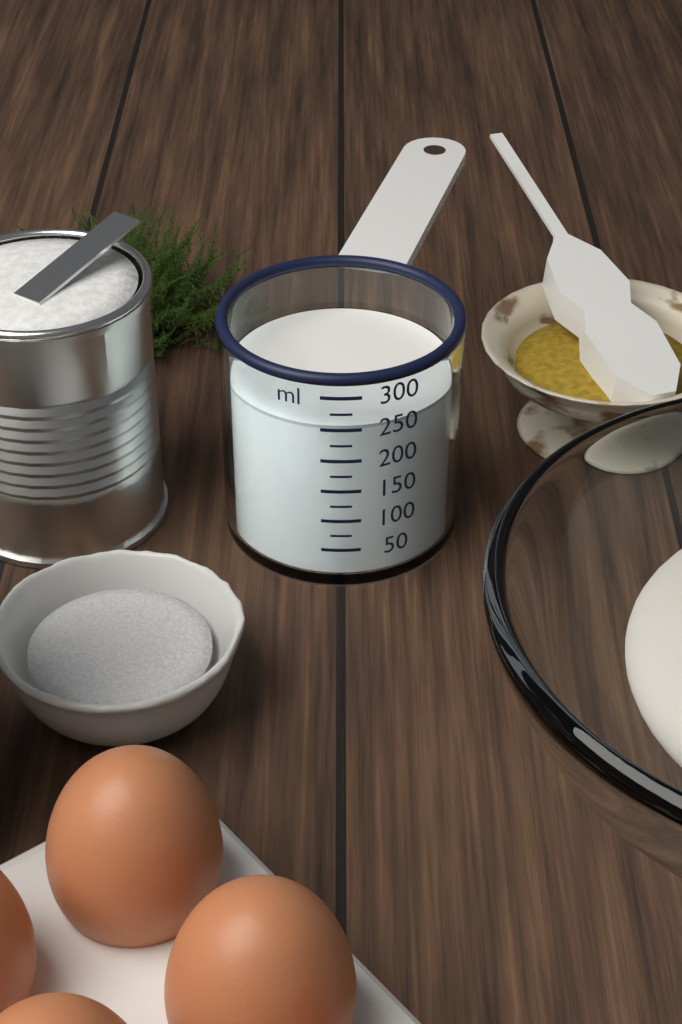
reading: 250 ml
